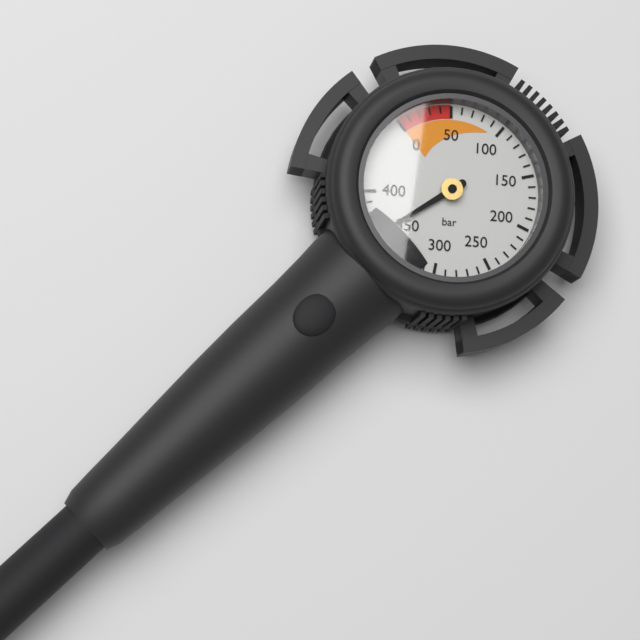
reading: 360 bar
